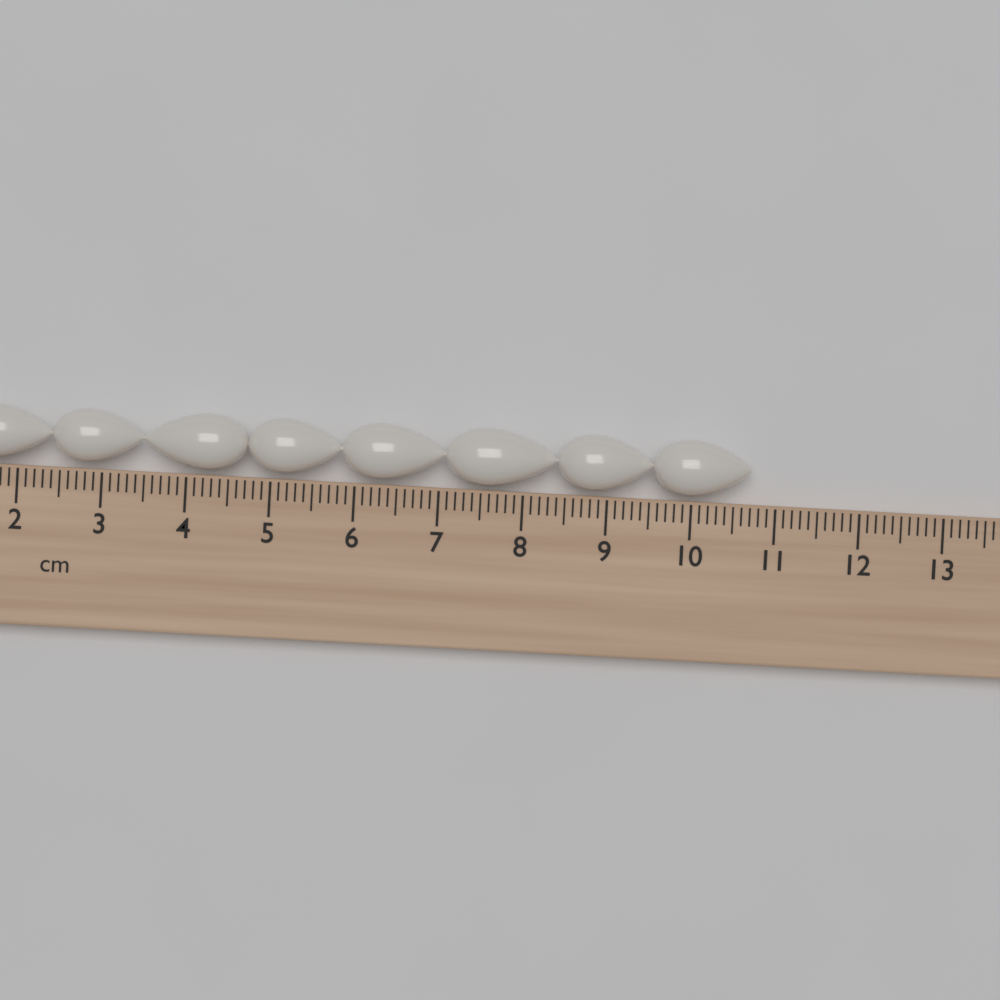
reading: 10.7 cm
